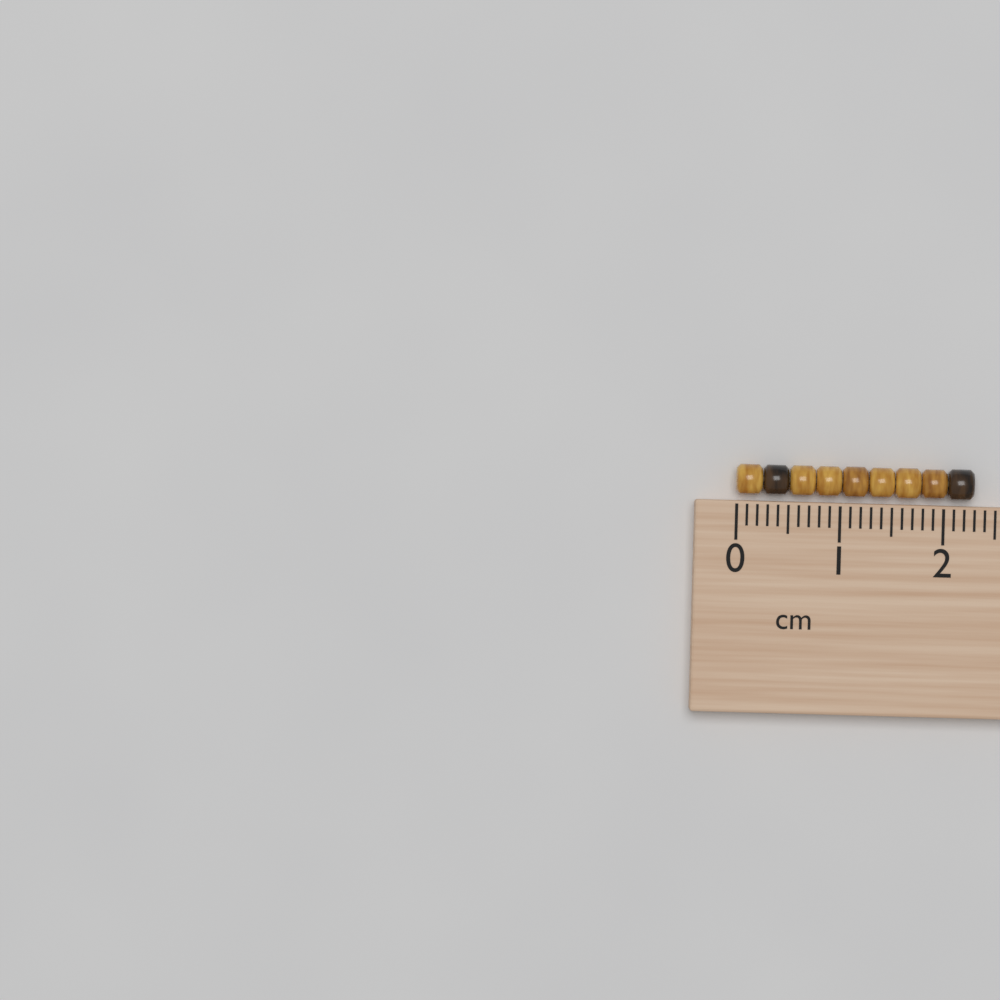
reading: 2.3 cm
